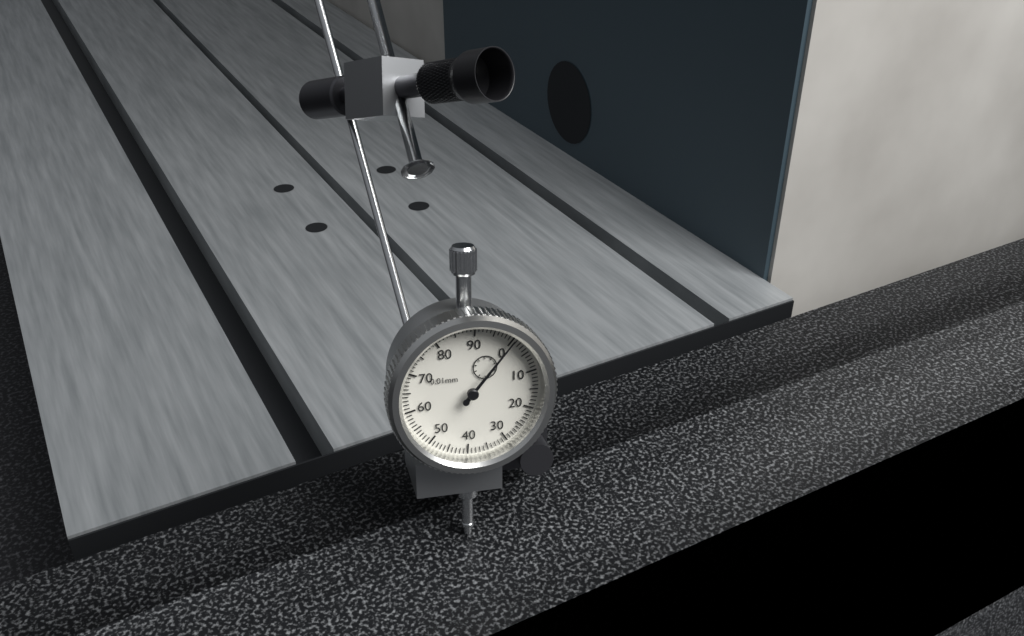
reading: 0.00 mm
